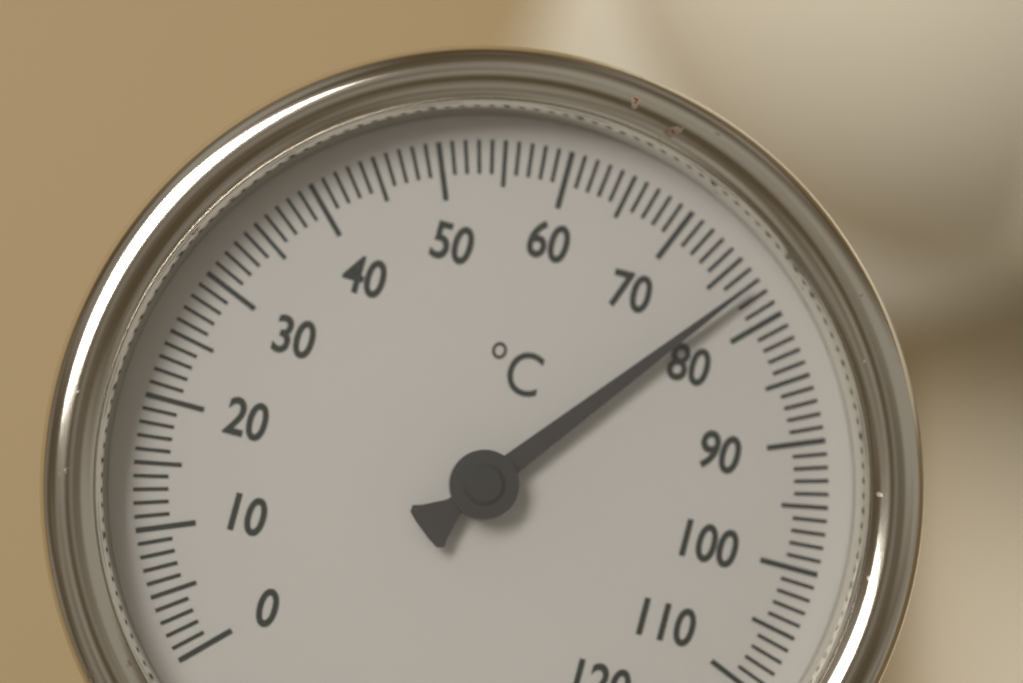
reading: 77 °C
